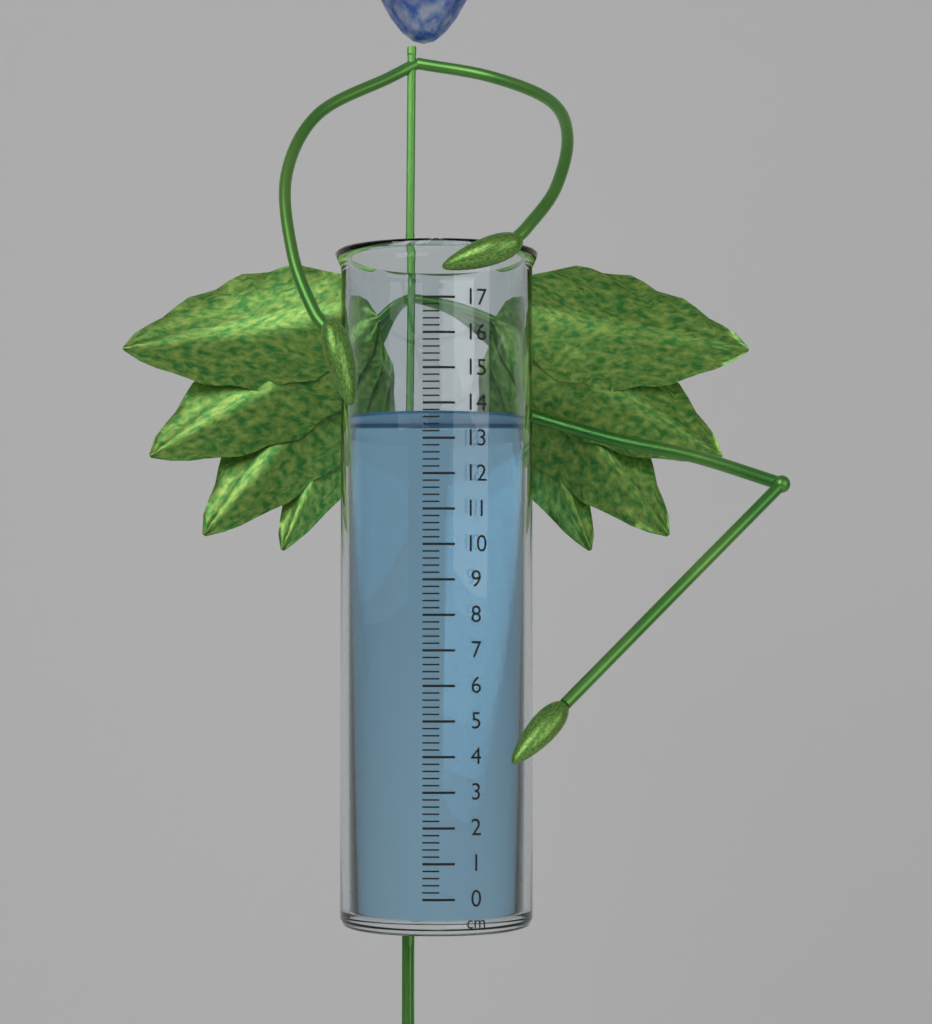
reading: 13.8 cm
